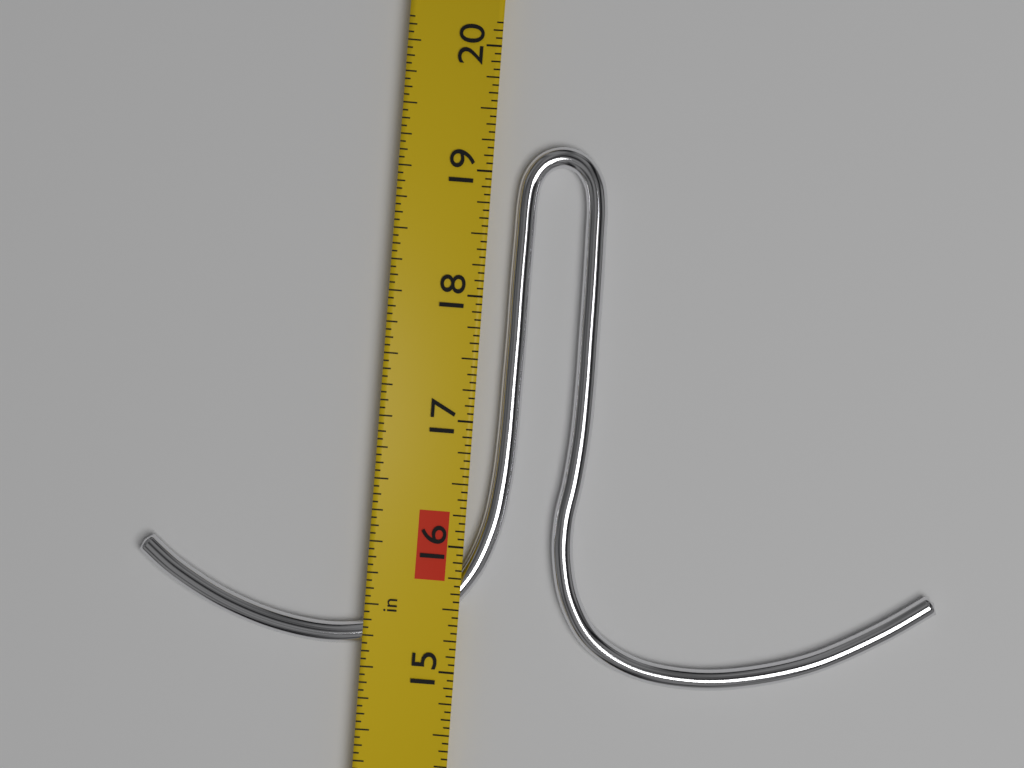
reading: 19.2500 in
